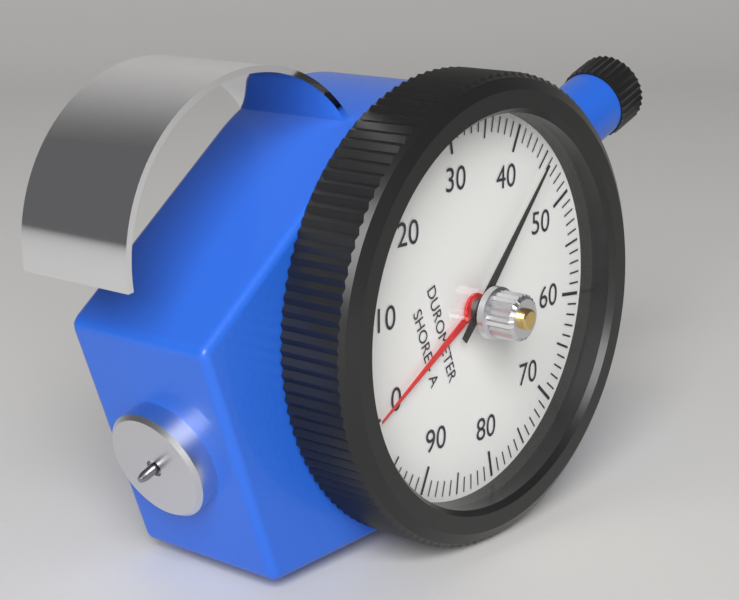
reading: 45 Shore A
